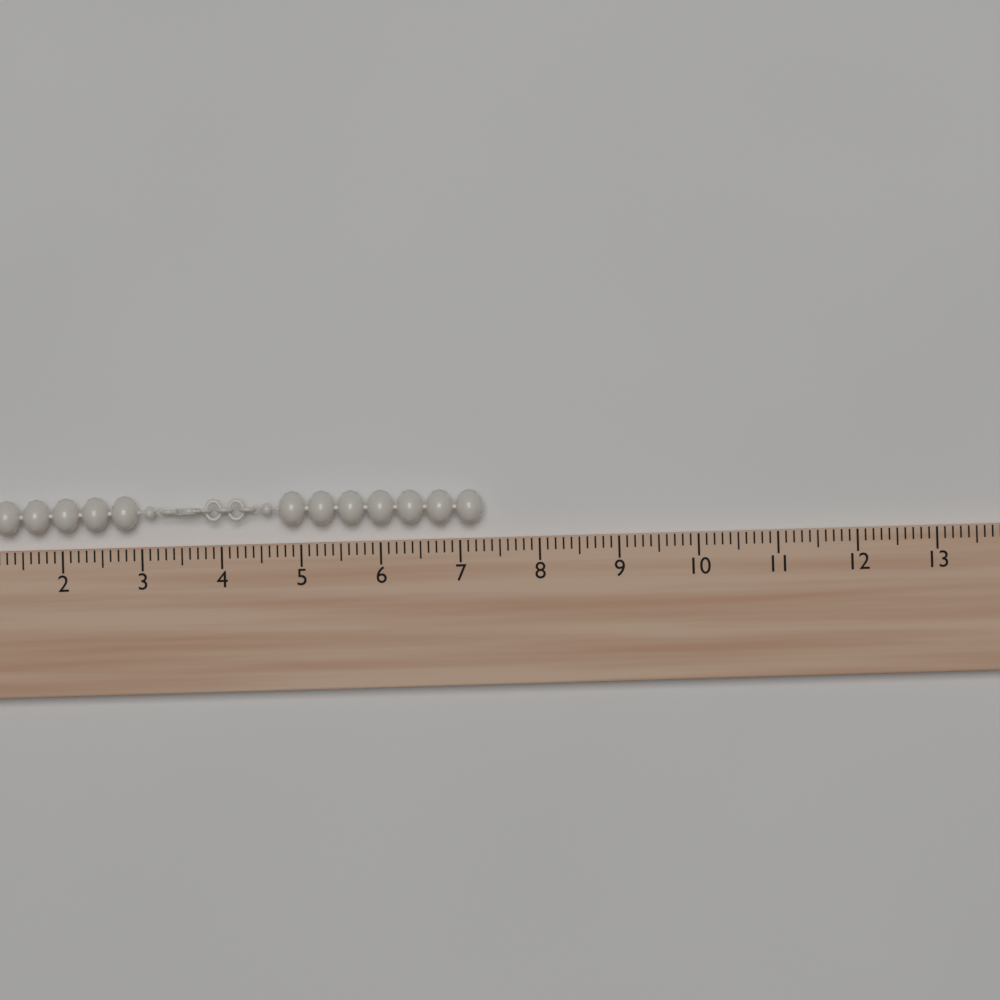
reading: 7.3 (no unit)
